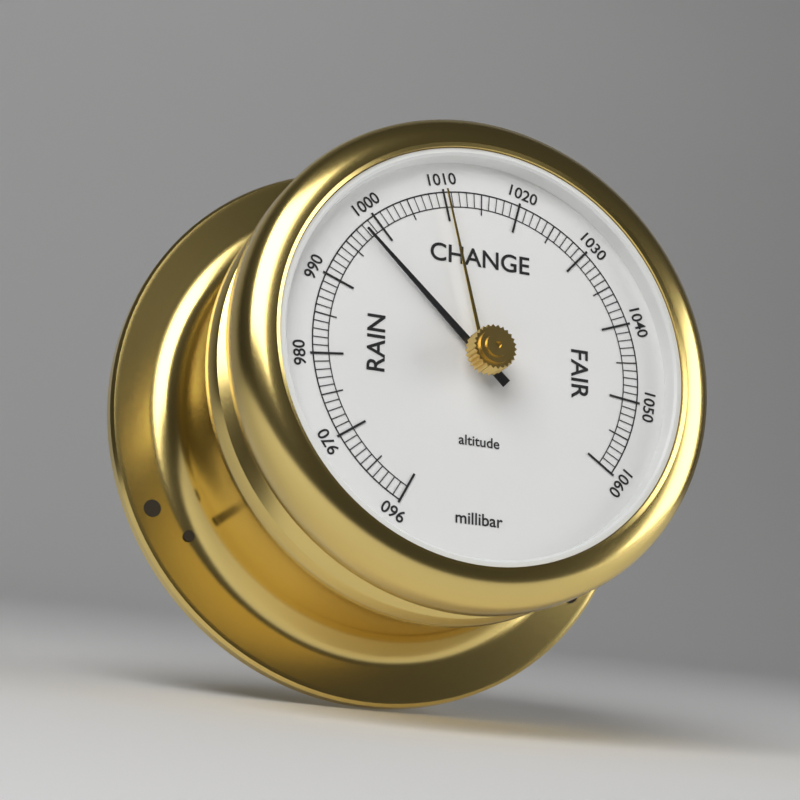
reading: 998 millibar
